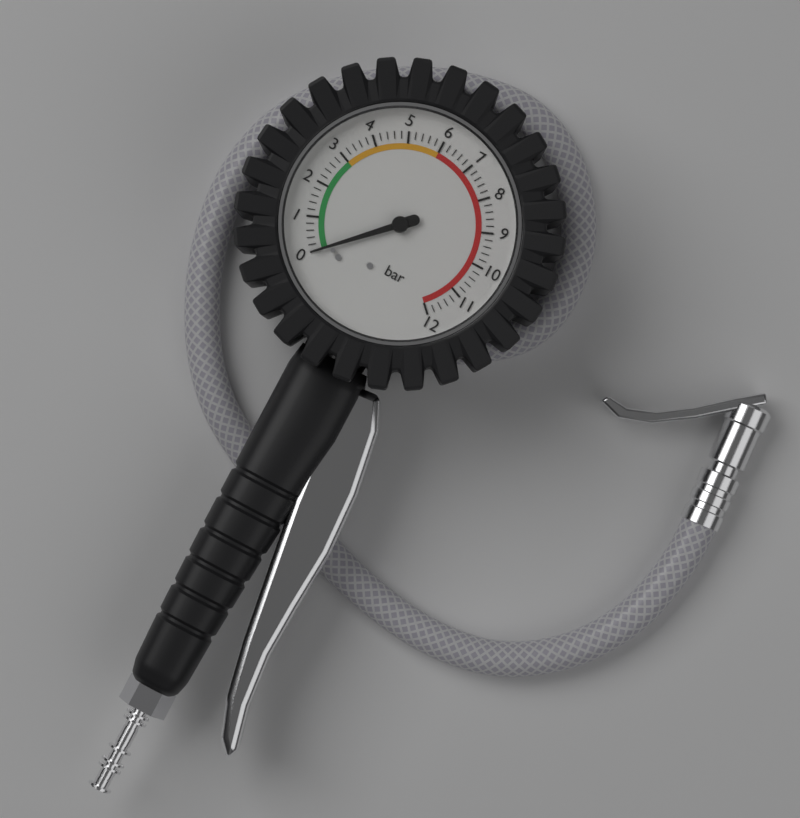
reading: 0.0 bar
